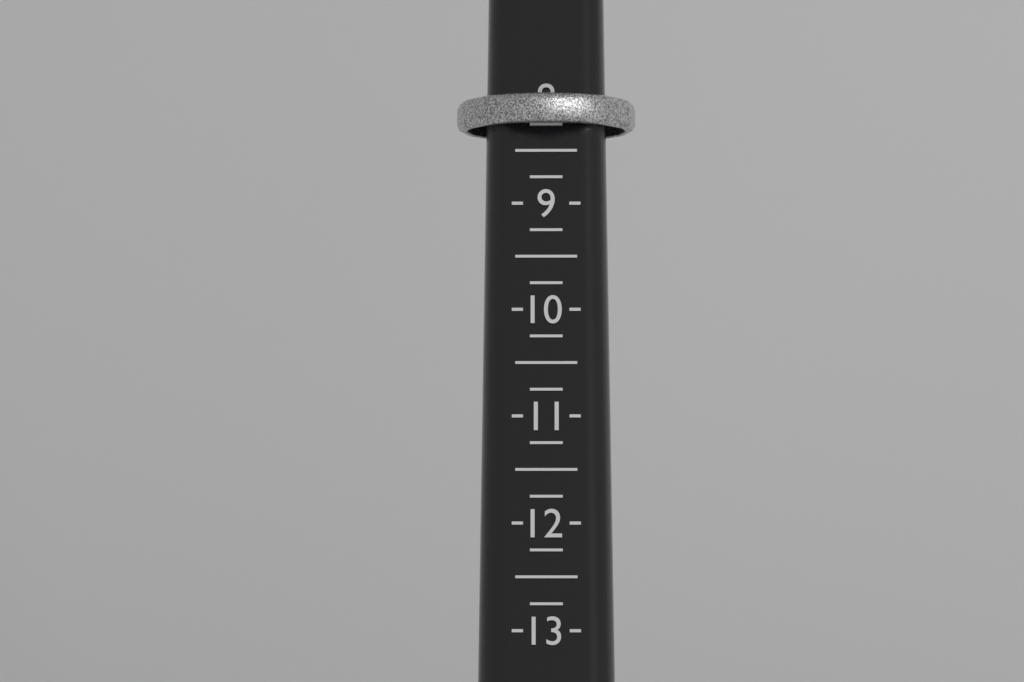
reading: 8.25 (no unit)
